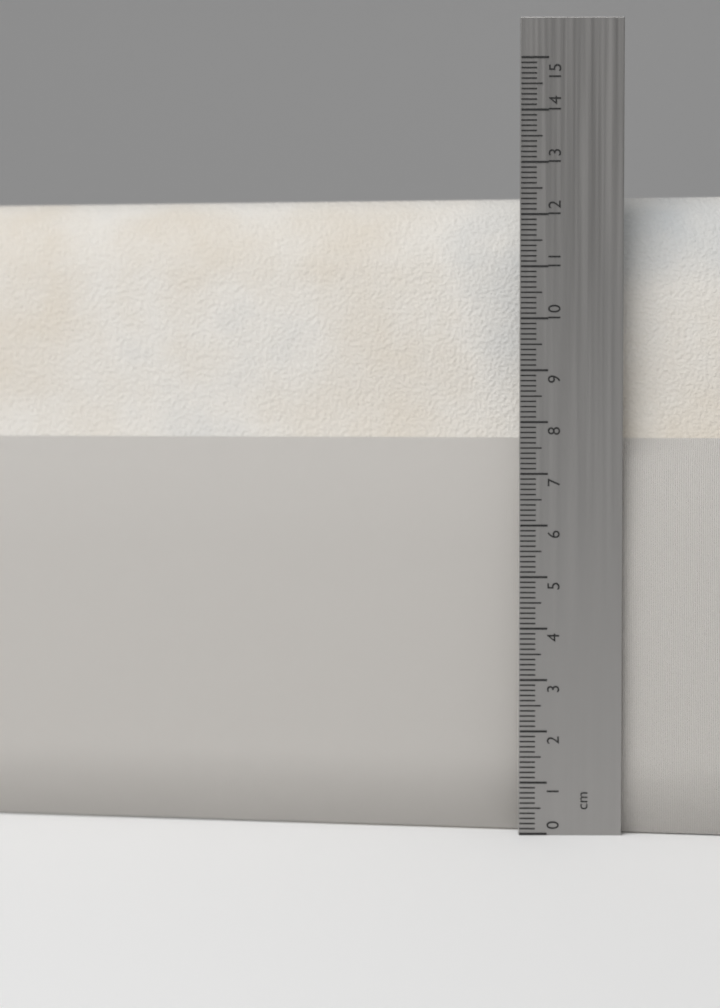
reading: 12.4 cm
